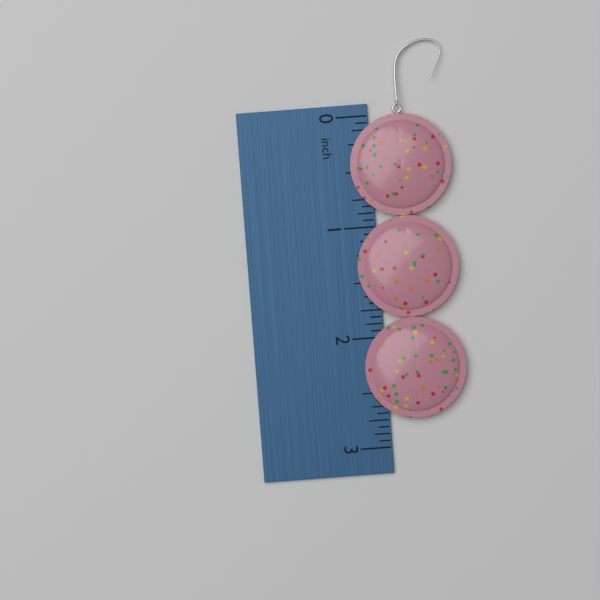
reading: 2.7500 inch
